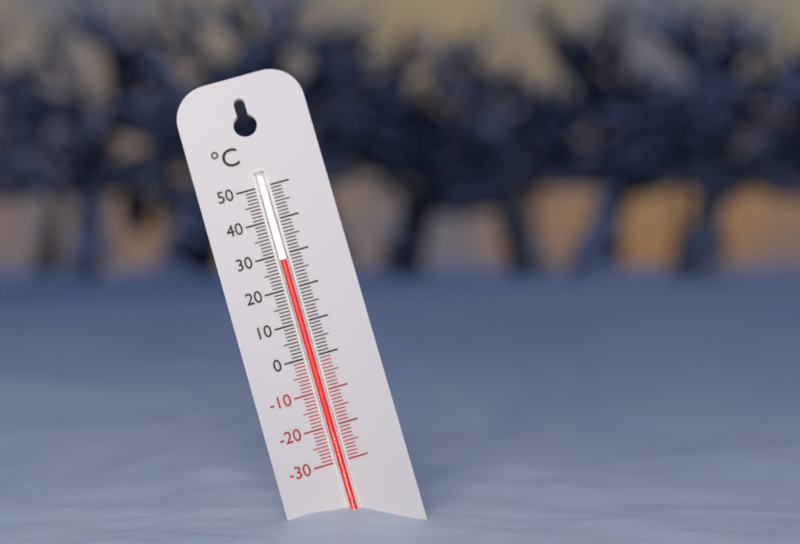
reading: 28 °C
